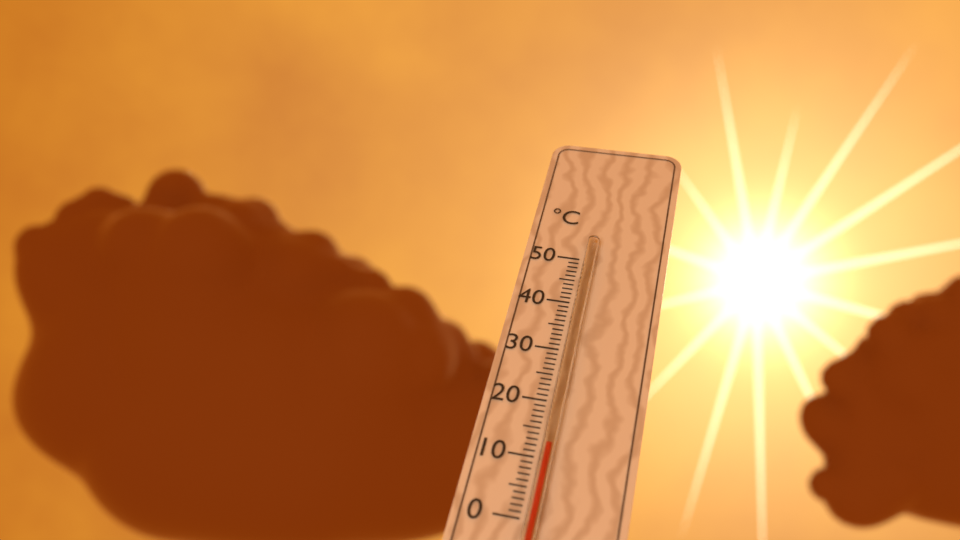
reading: 12 °C
